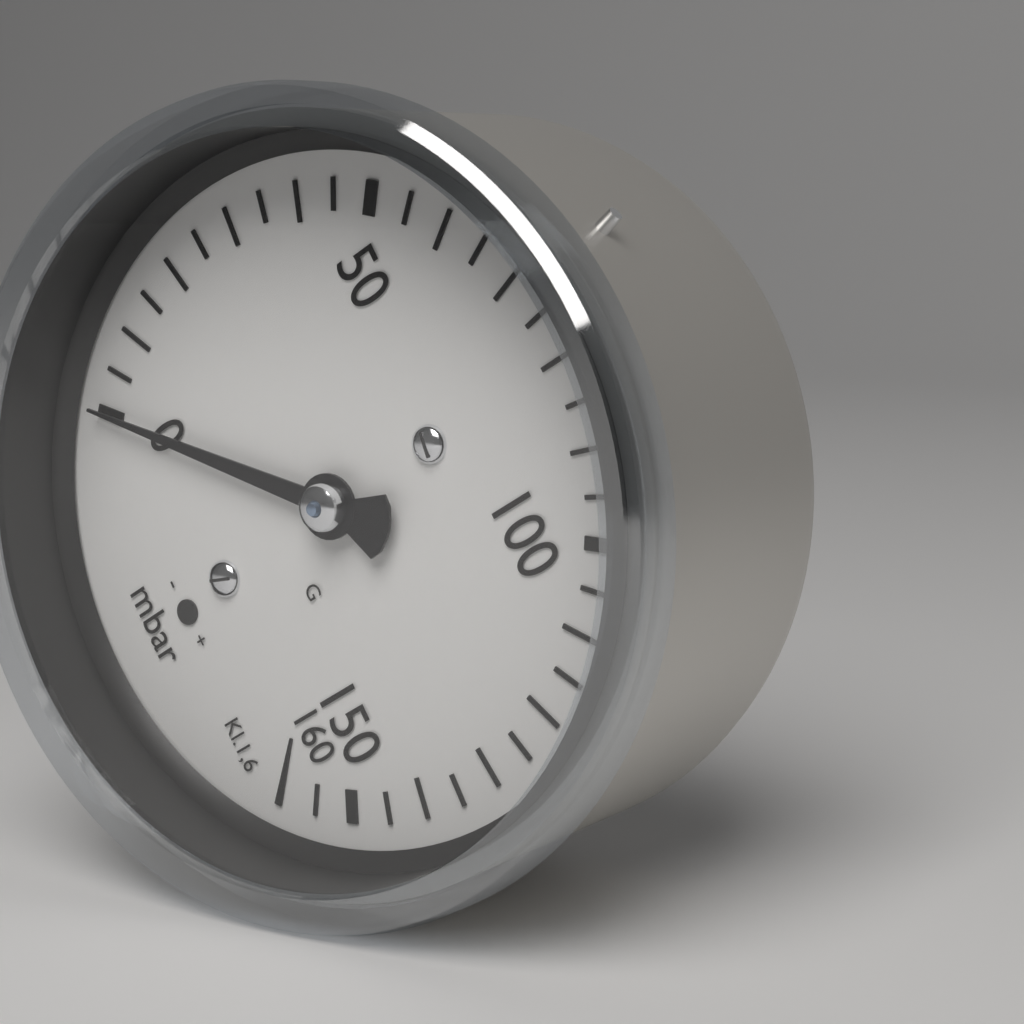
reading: 0 mbar
